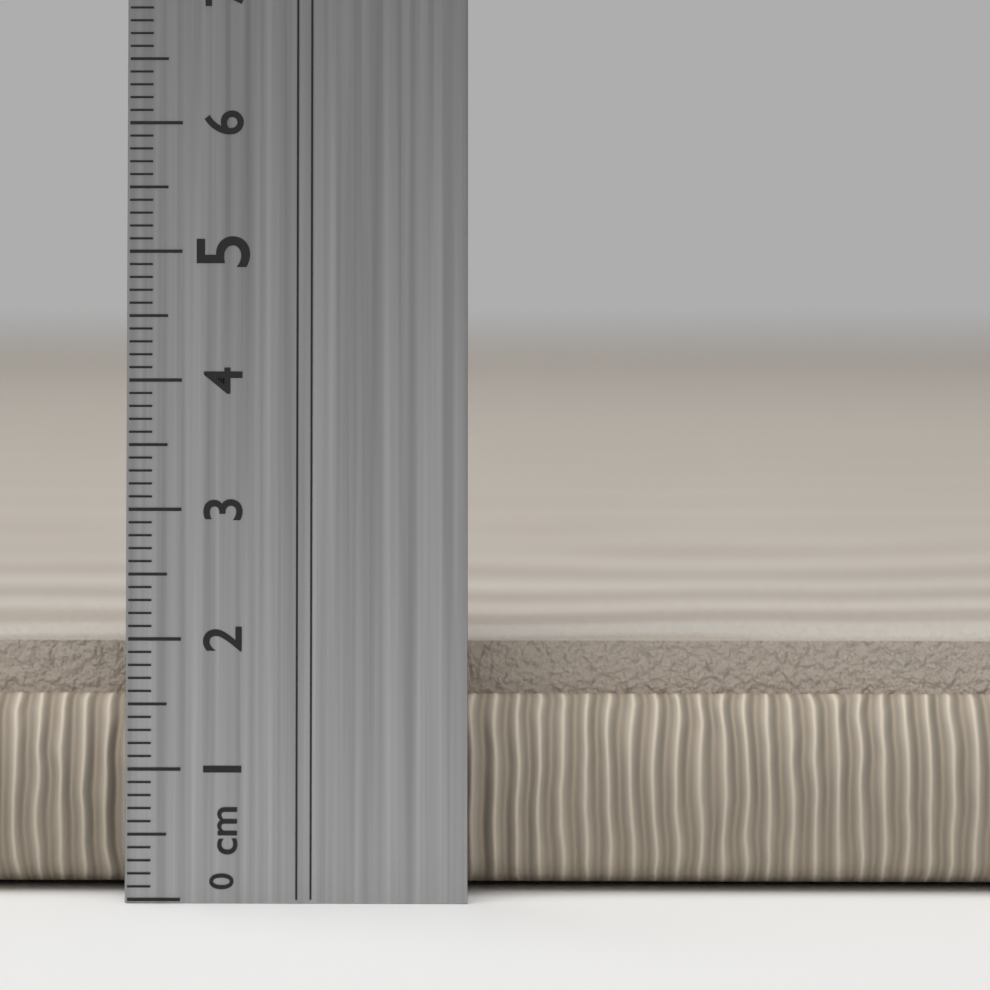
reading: 1.9 cm
